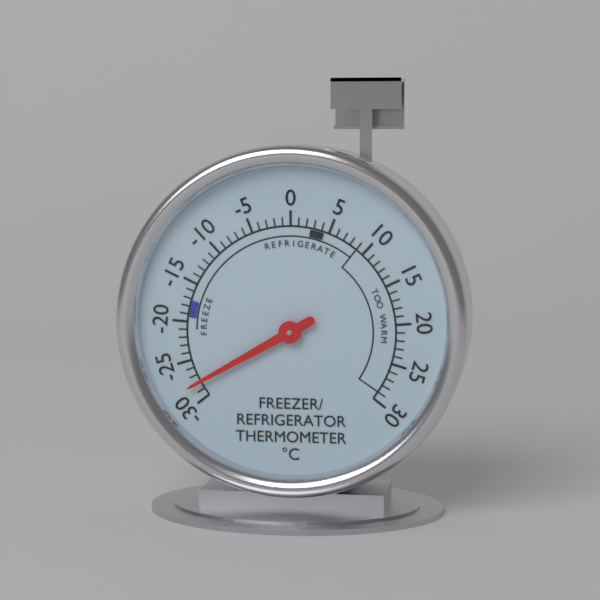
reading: -28 °C
